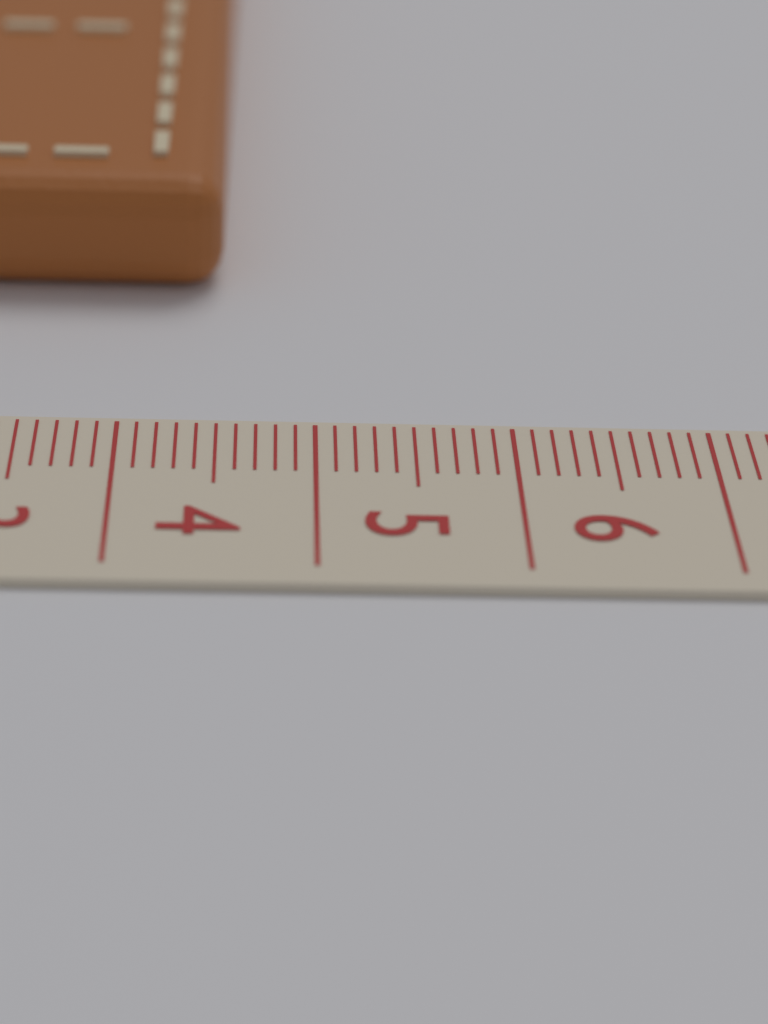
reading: 4.5 cm
